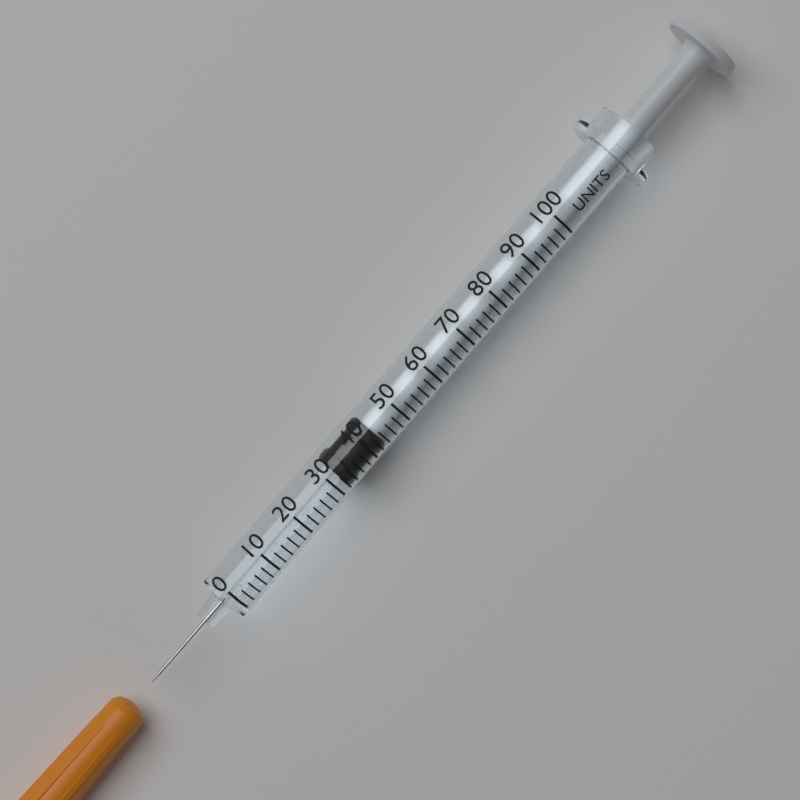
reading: 32 units
